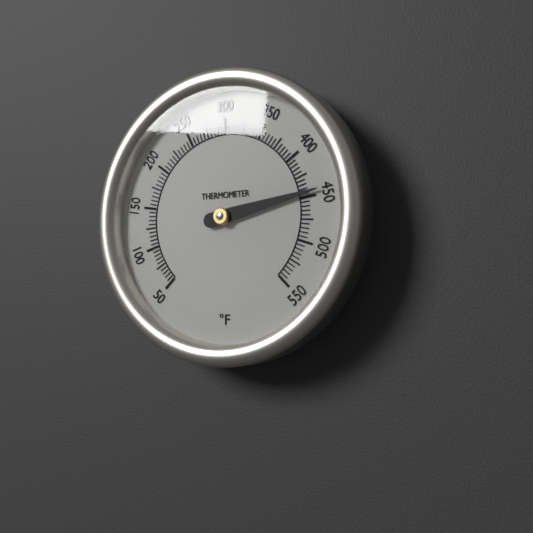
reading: 445 °F
